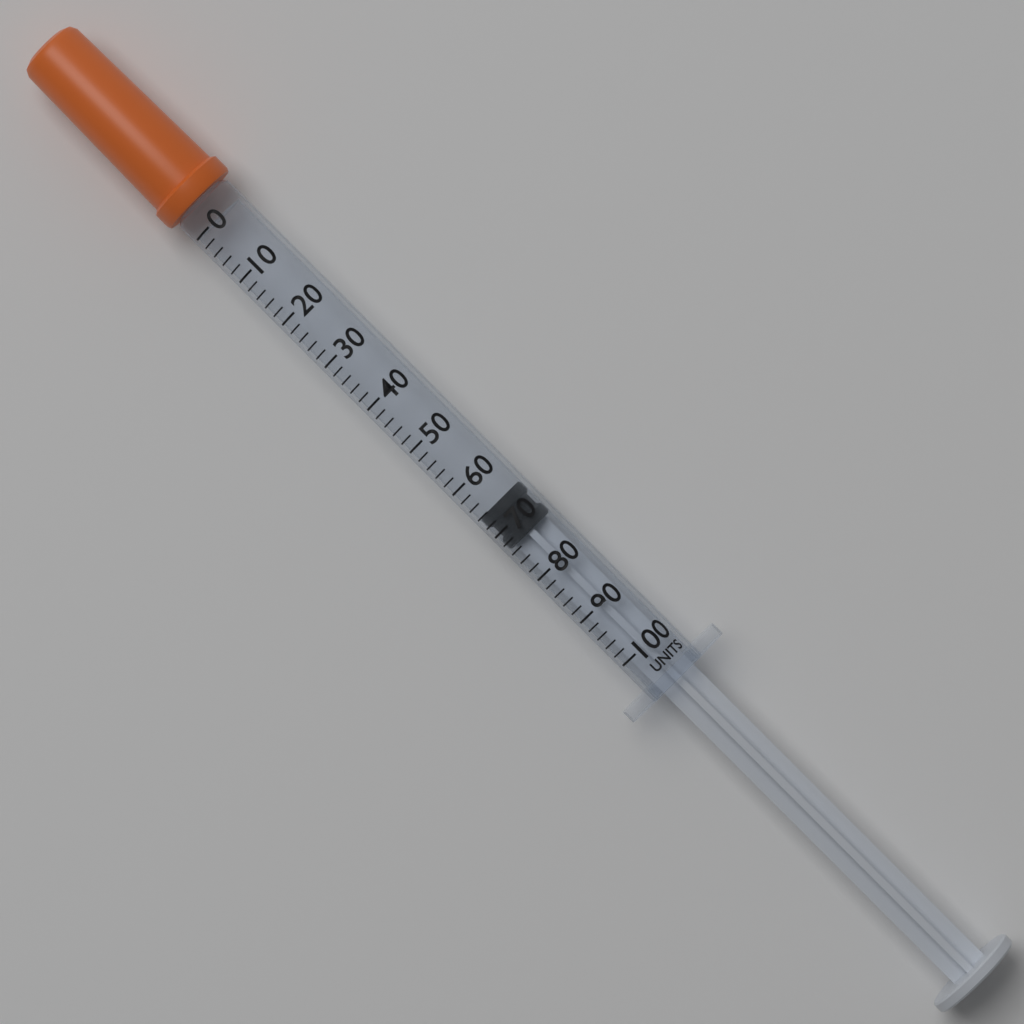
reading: 66 units
